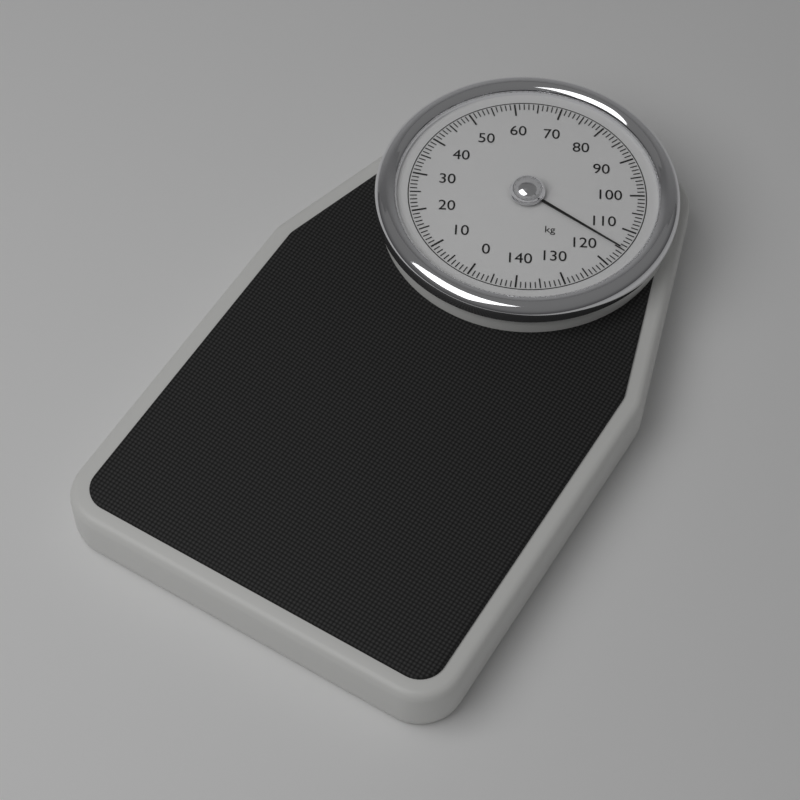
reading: 115 kg
